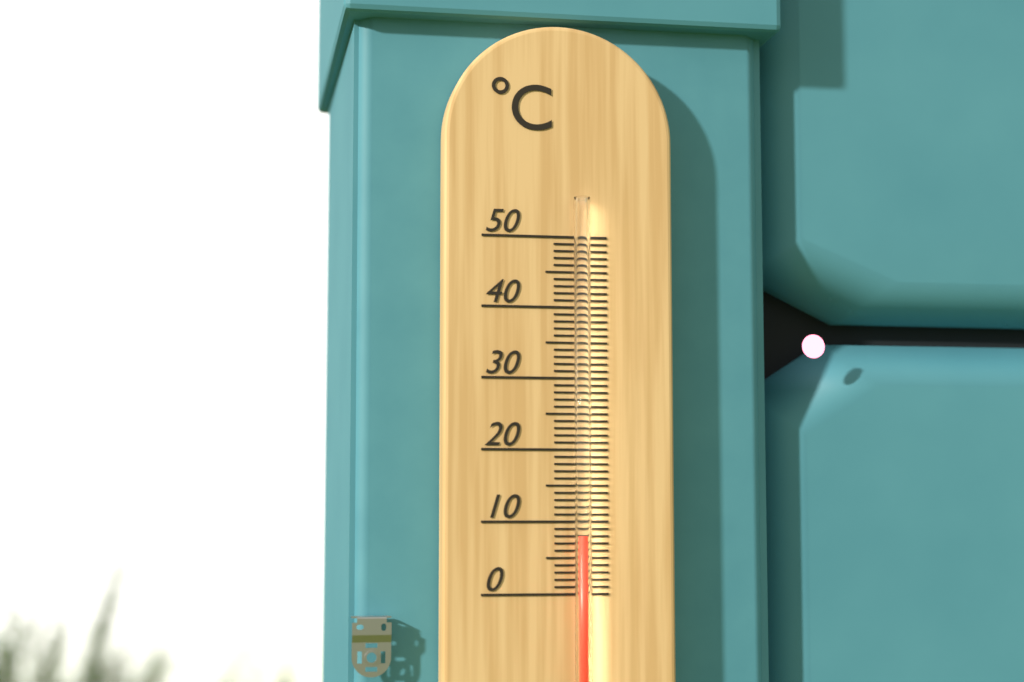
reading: 8 °C
